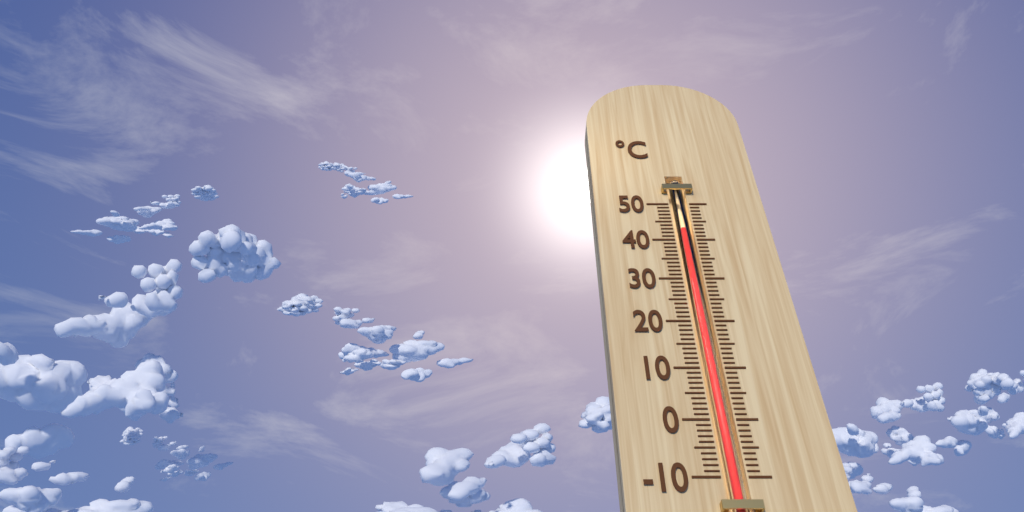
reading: 43 °C
